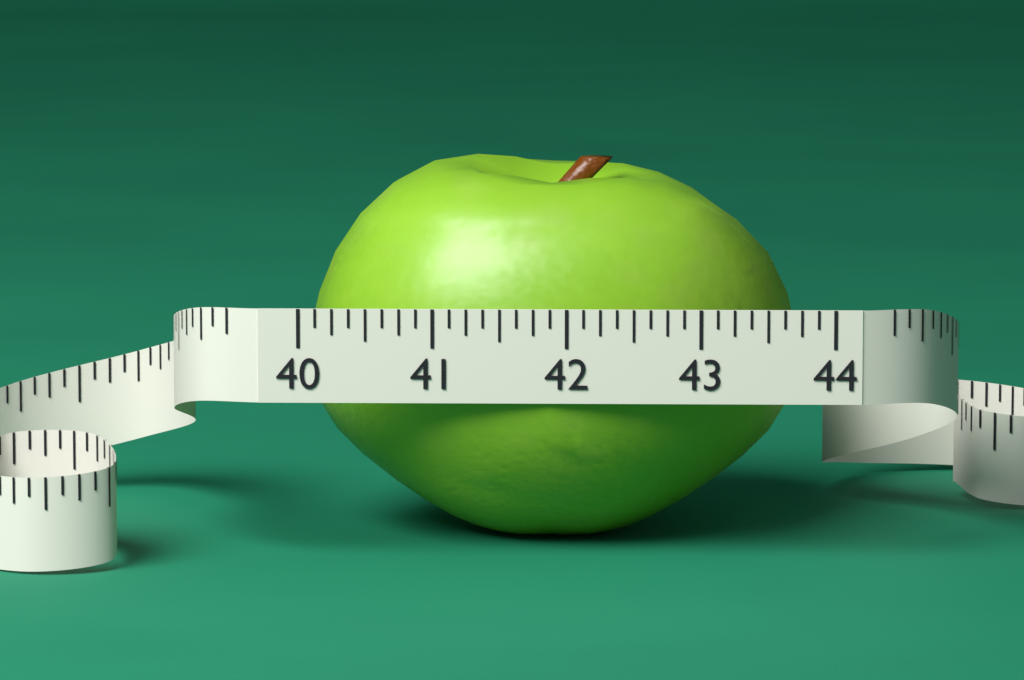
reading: 43.750 (no unit)
